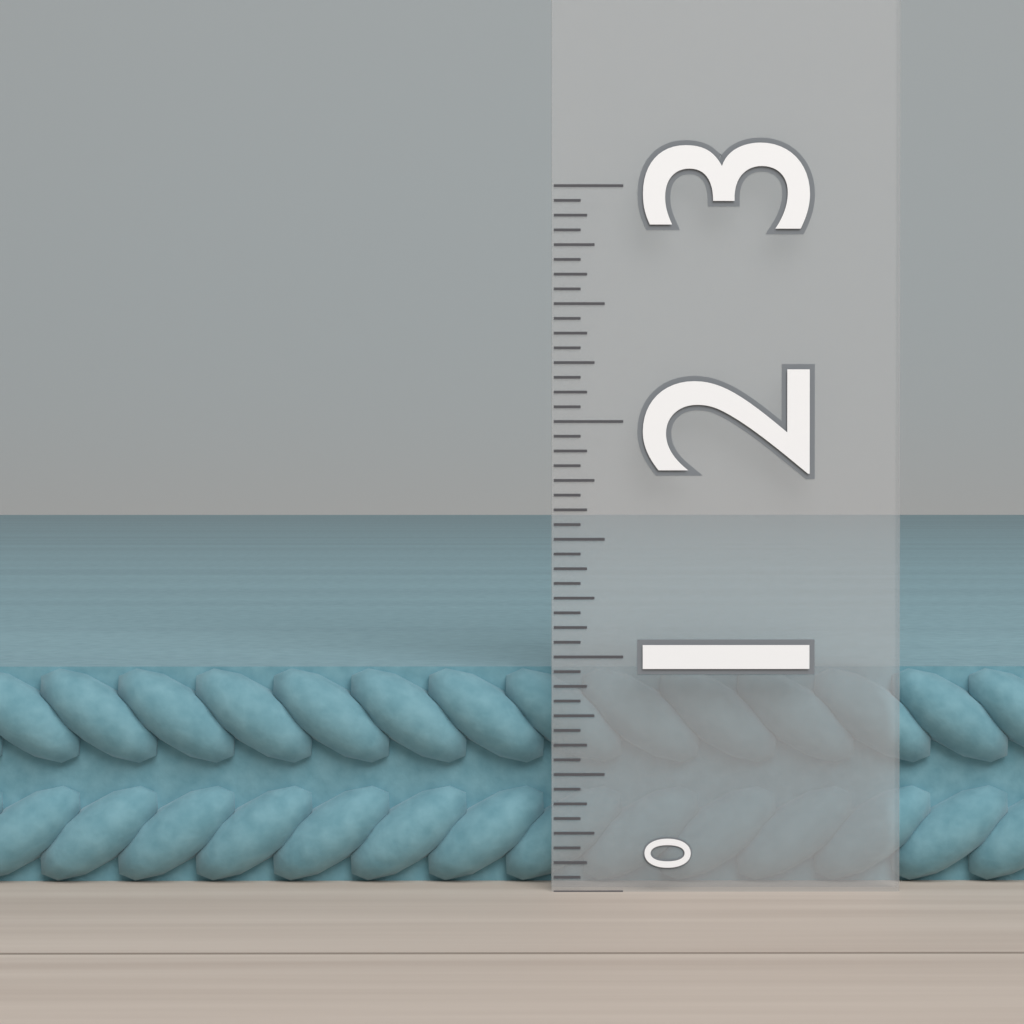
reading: 0.9375 (no unit)
